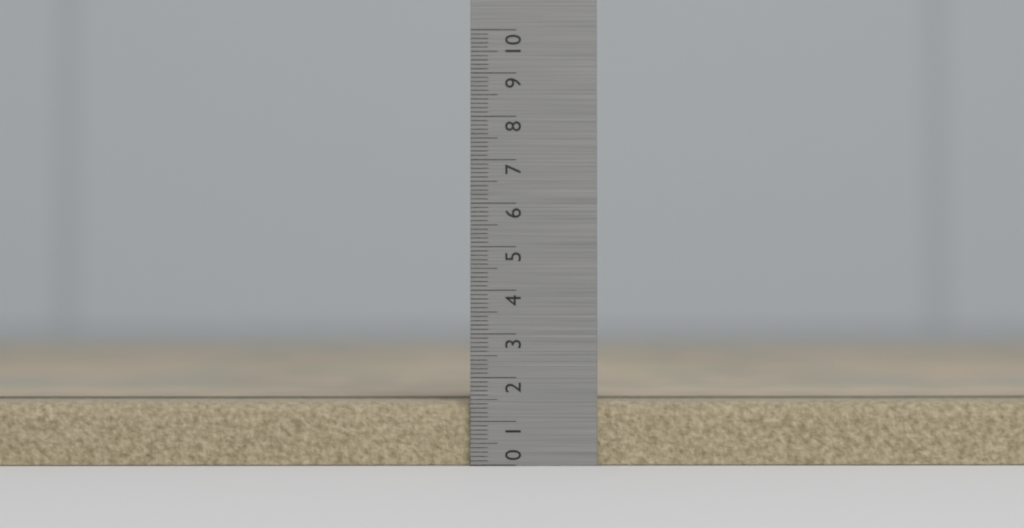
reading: 1.5 (no unit)
